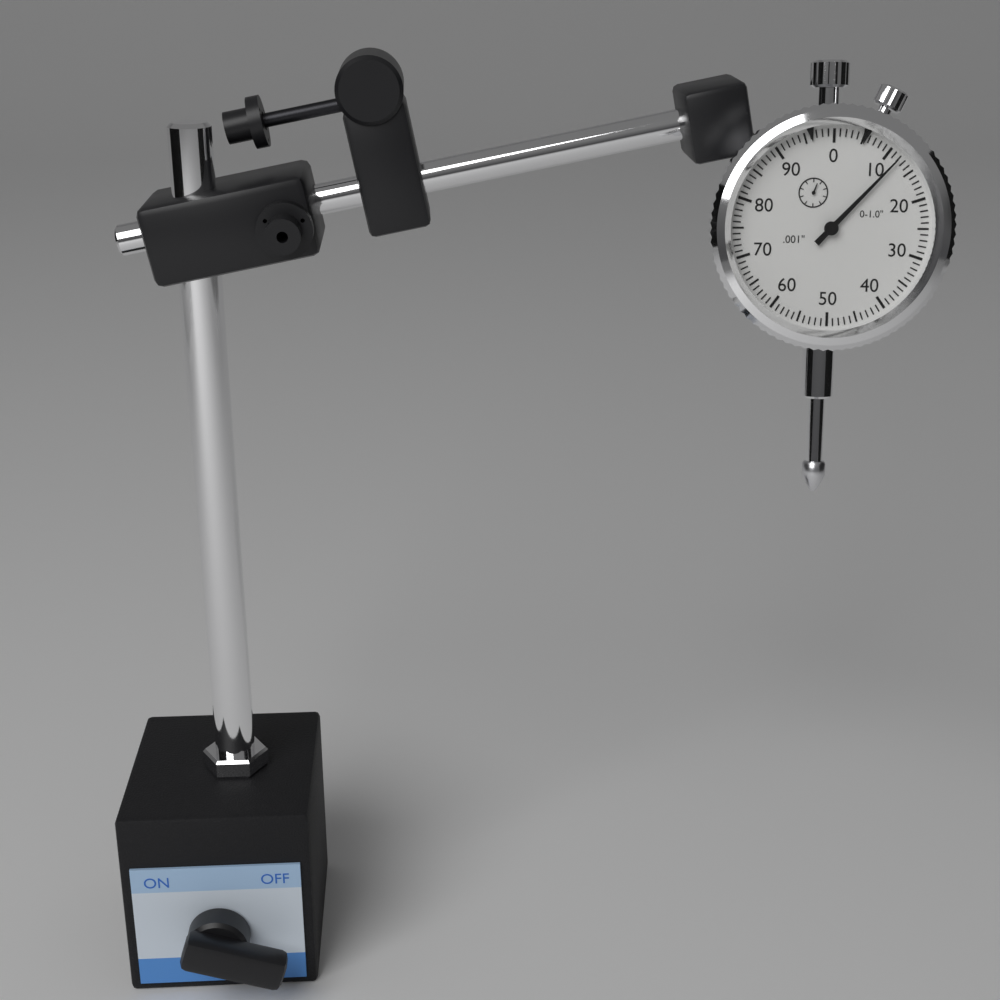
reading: 0.012 in
